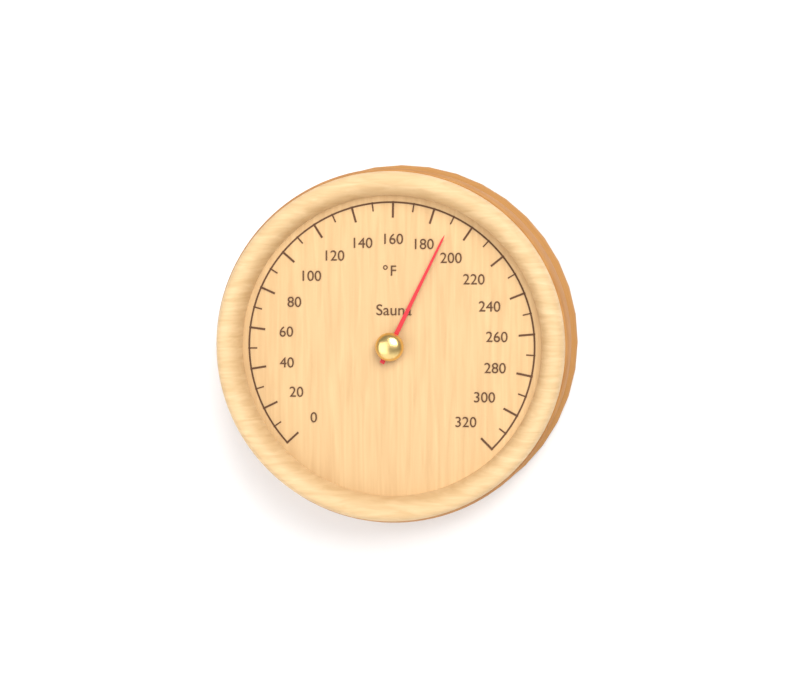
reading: 190 °F
